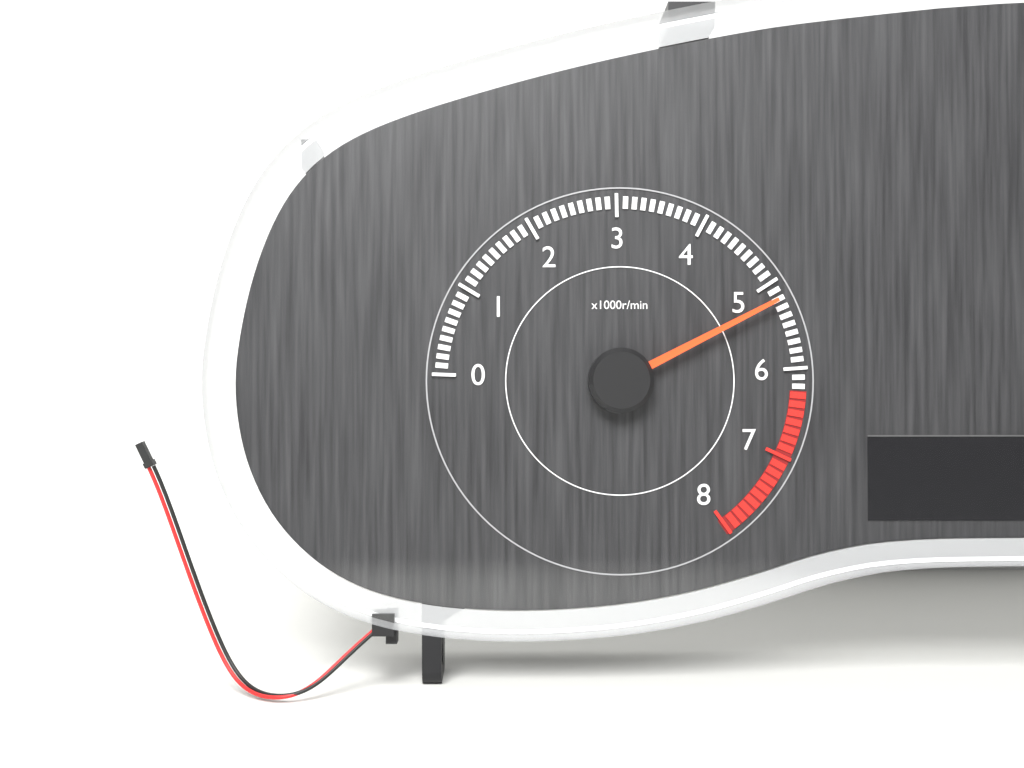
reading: 5200 r/min
